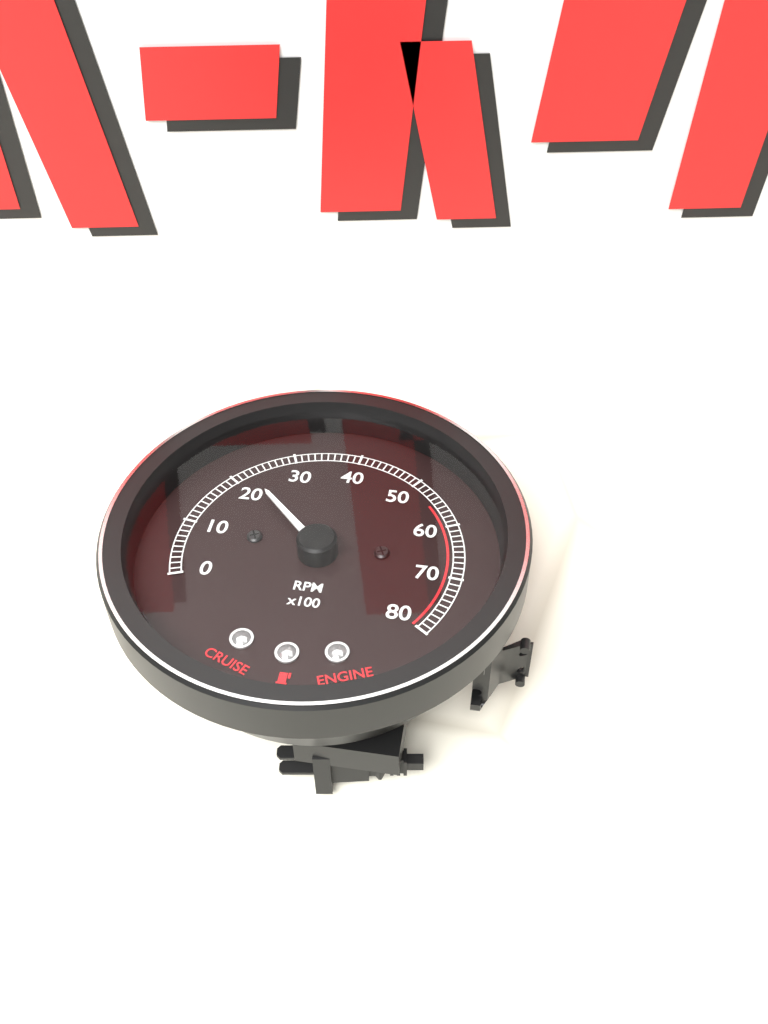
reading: 2200 RPM
